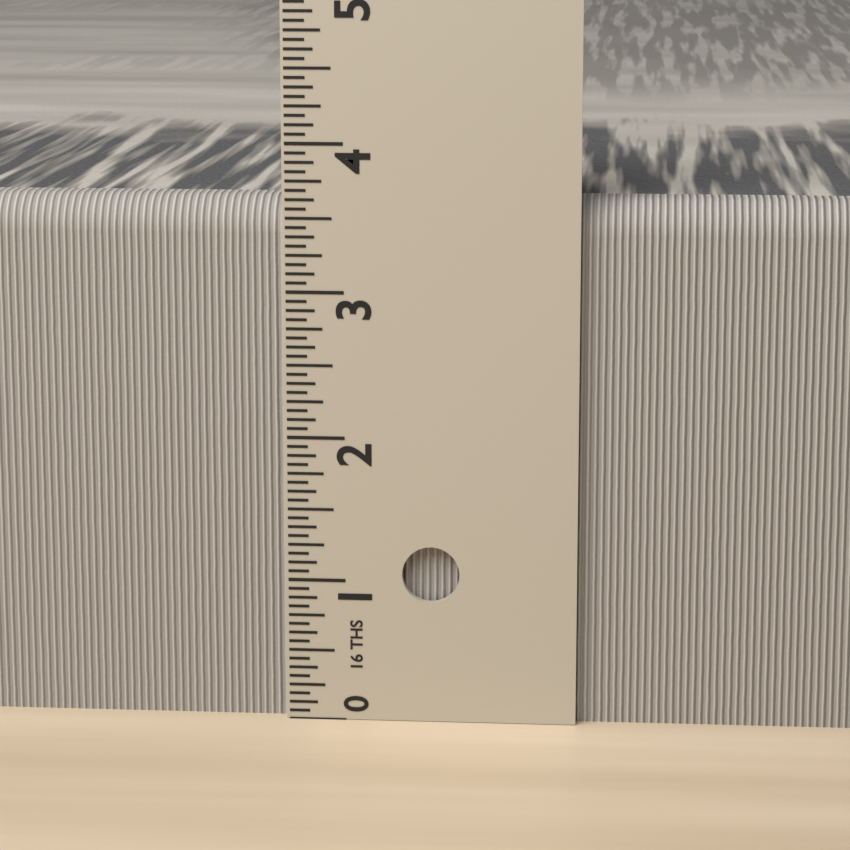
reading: 3.6250 in
